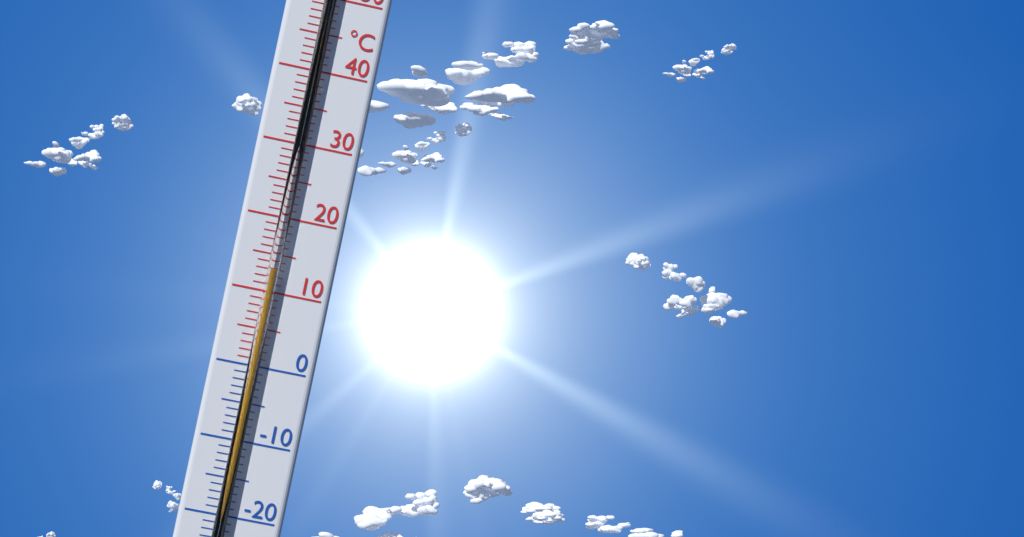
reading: 13 °C
